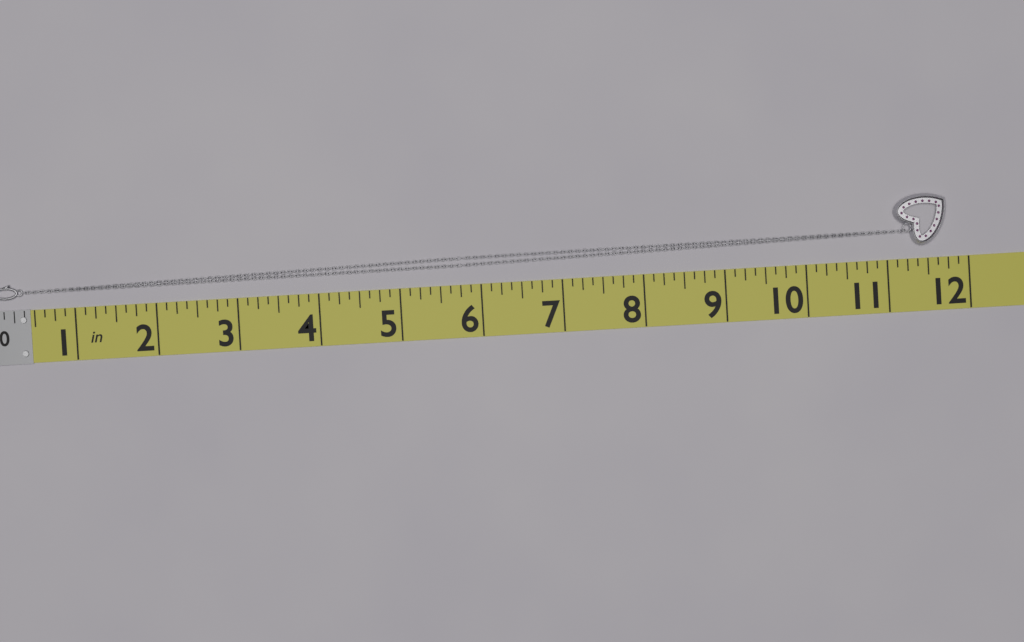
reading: 11.750 in
